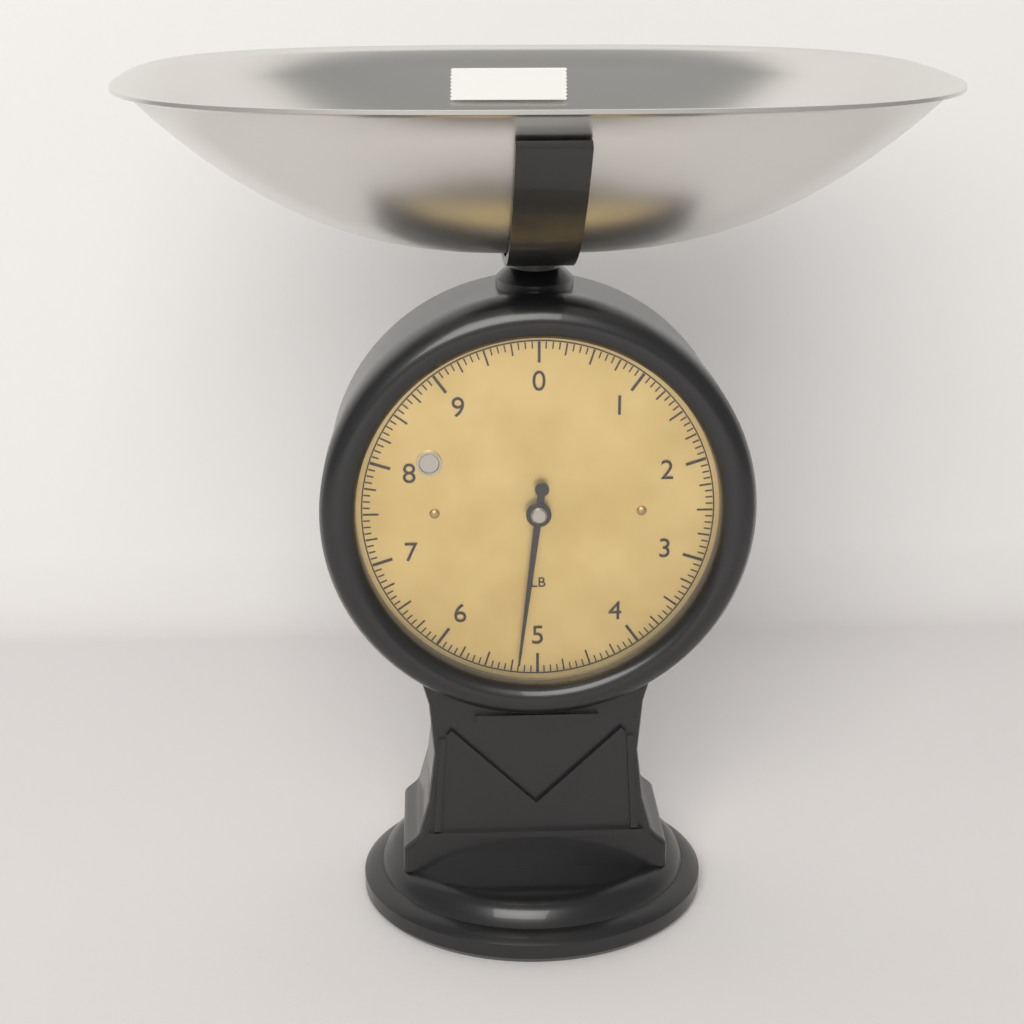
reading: 5.1875 lb
